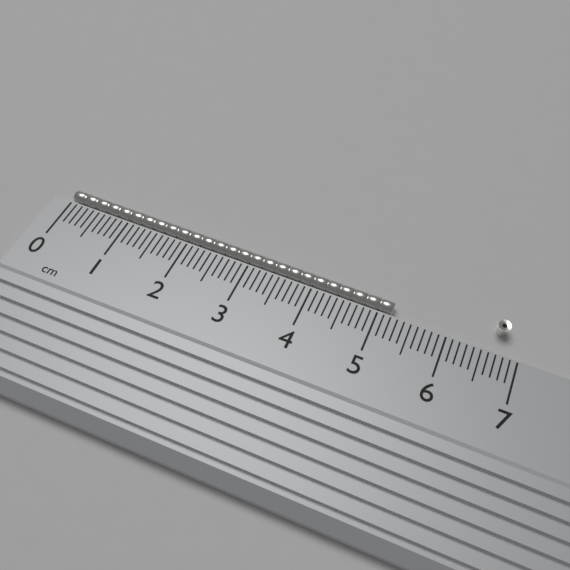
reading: 5.2 cm
